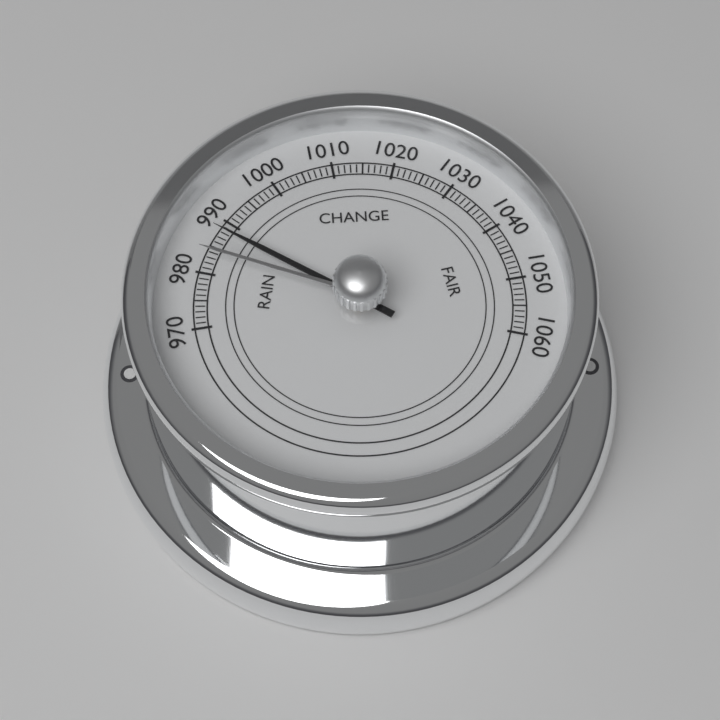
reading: 988 (no unit)
